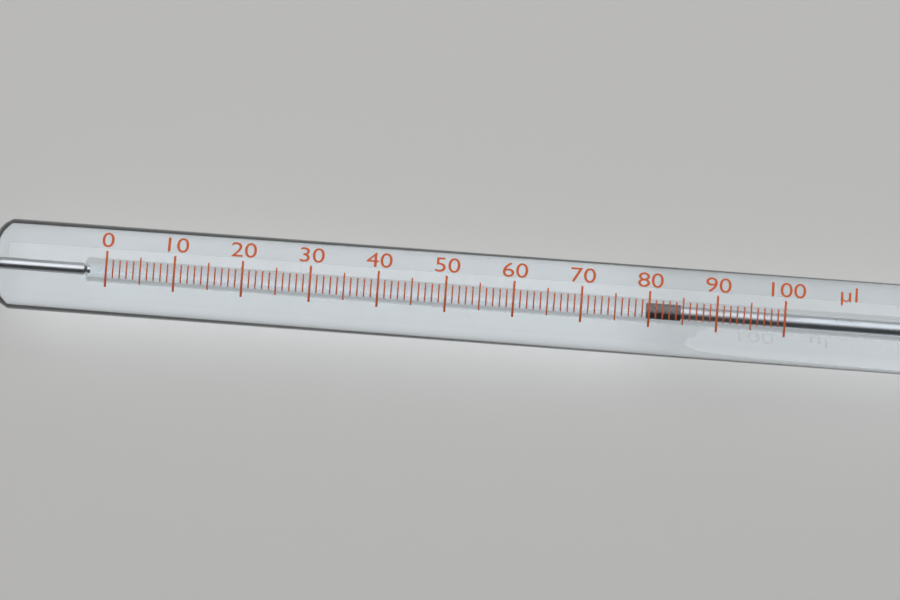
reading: 80 µl
